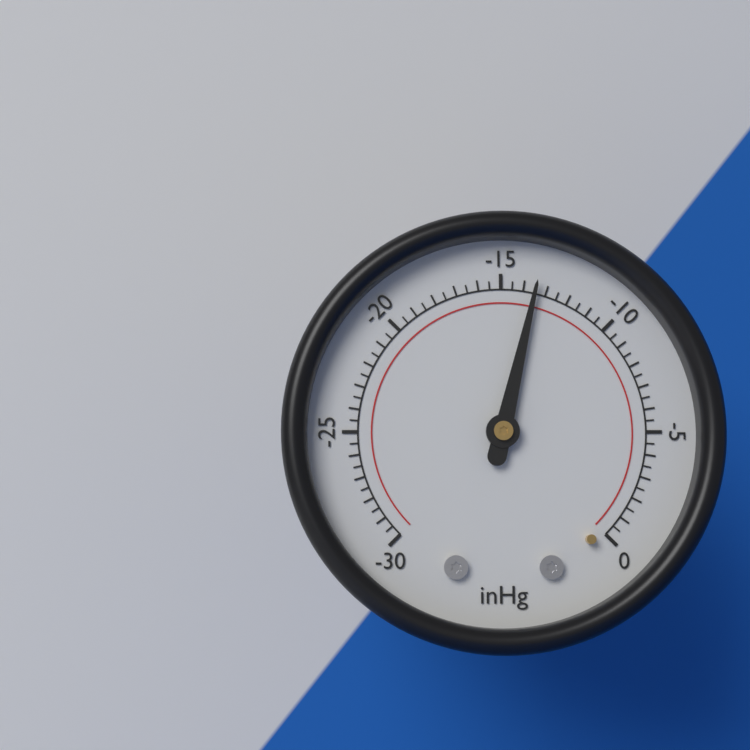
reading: -13.5 inHg
